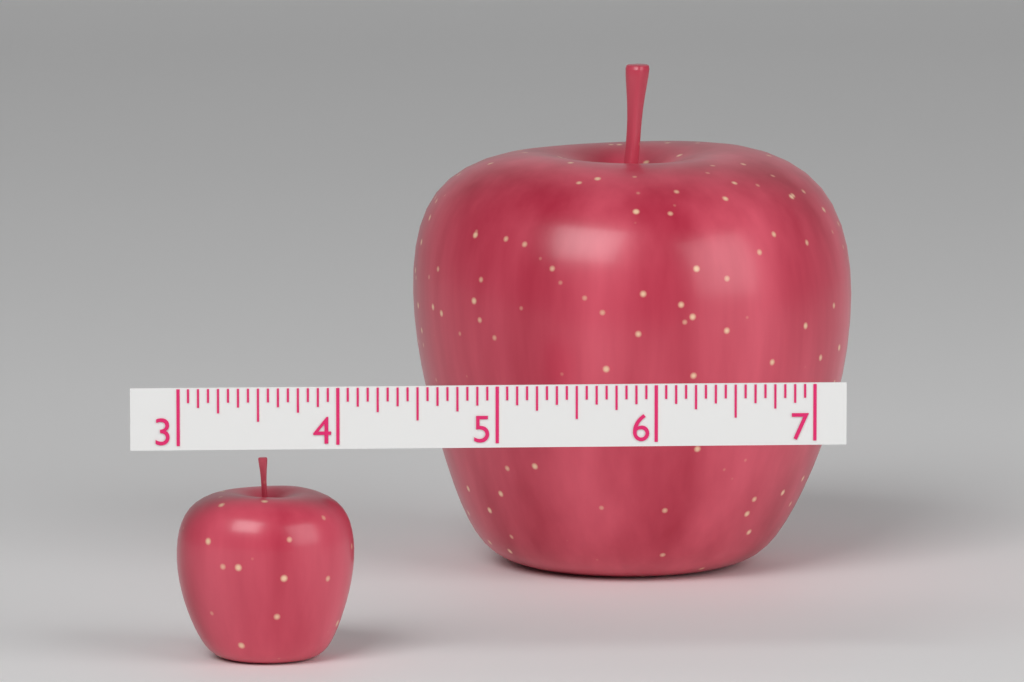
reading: 4.1250 (no unit)
